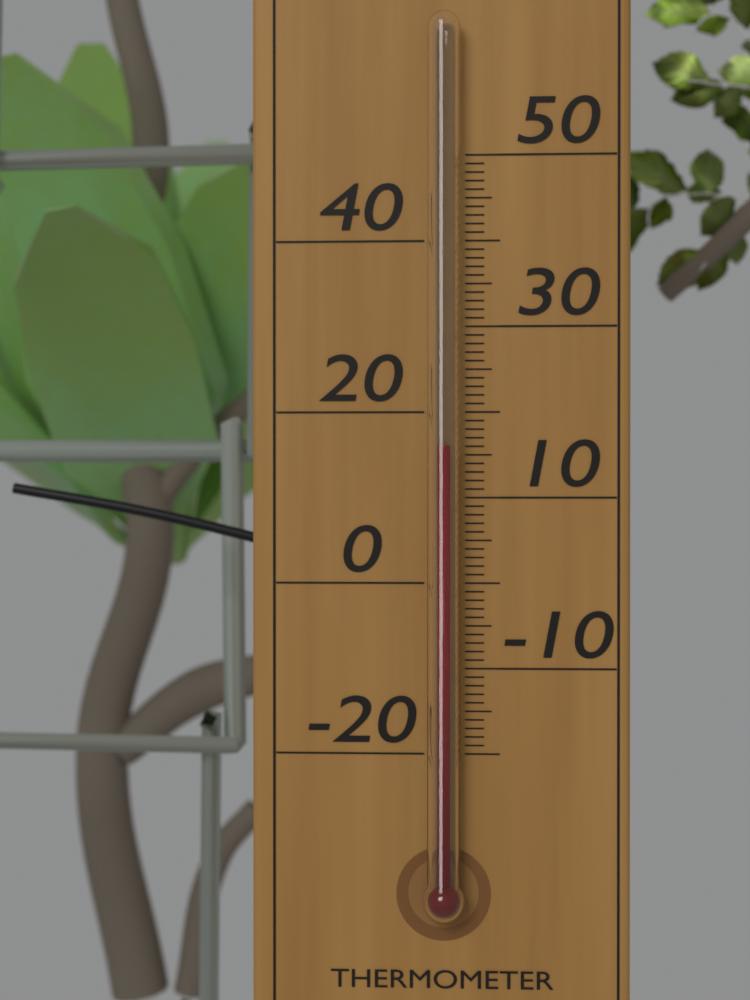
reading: 16 °C
